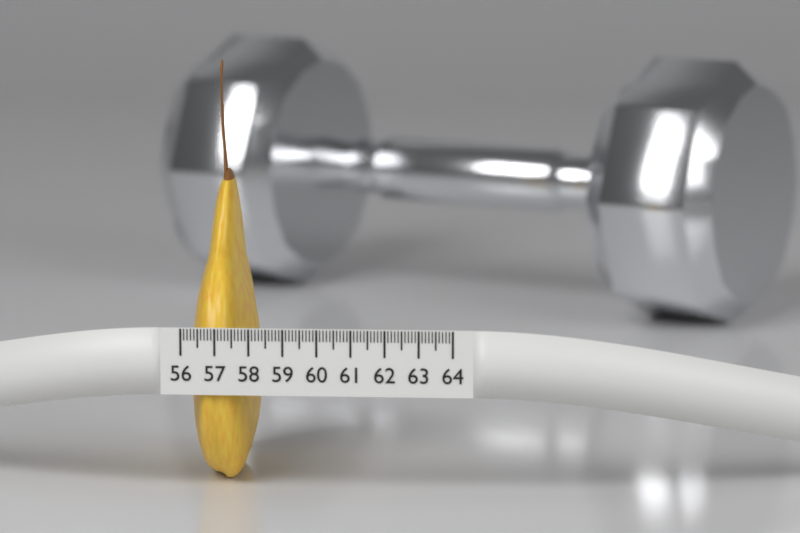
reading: 58.0 (no unit)
